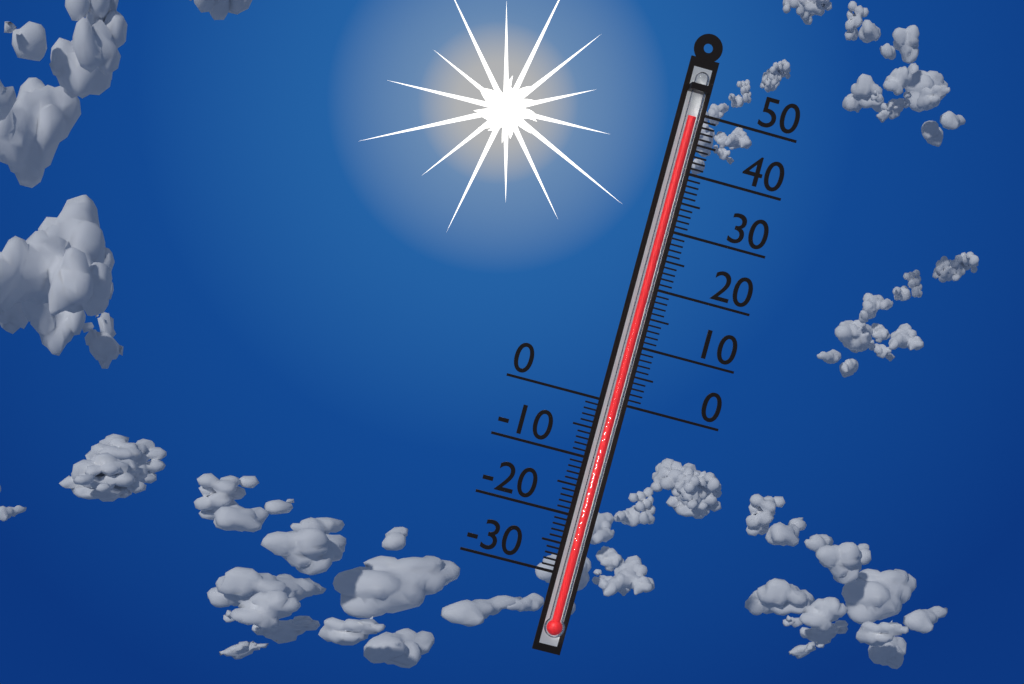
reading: 49 (no unit)
